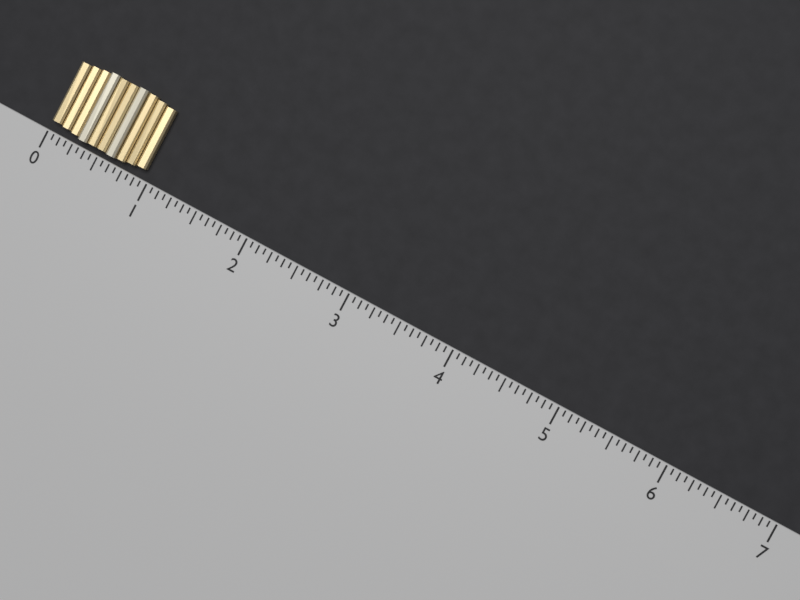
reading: 0.9375 (no unit)
